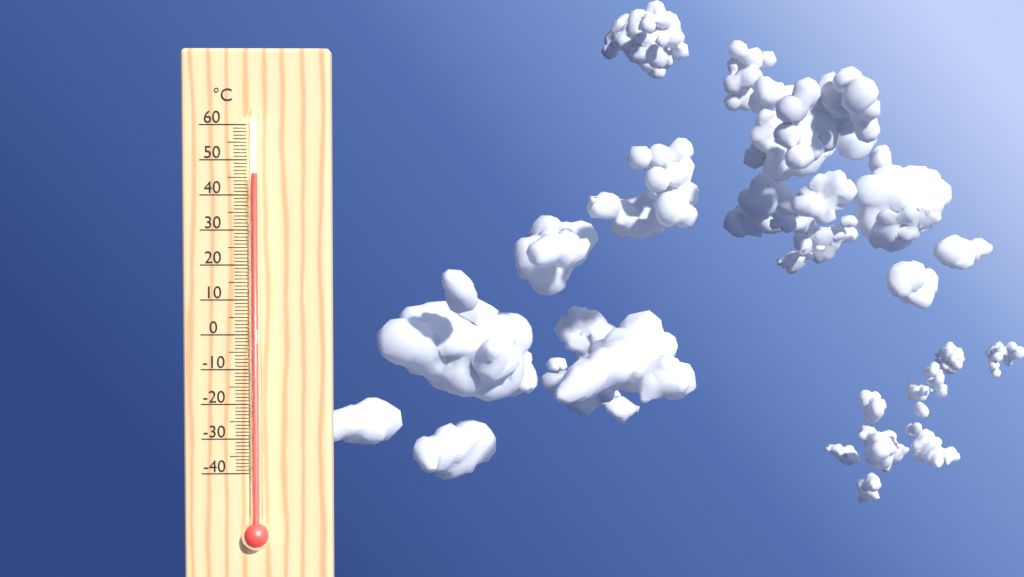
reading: 46 °C
